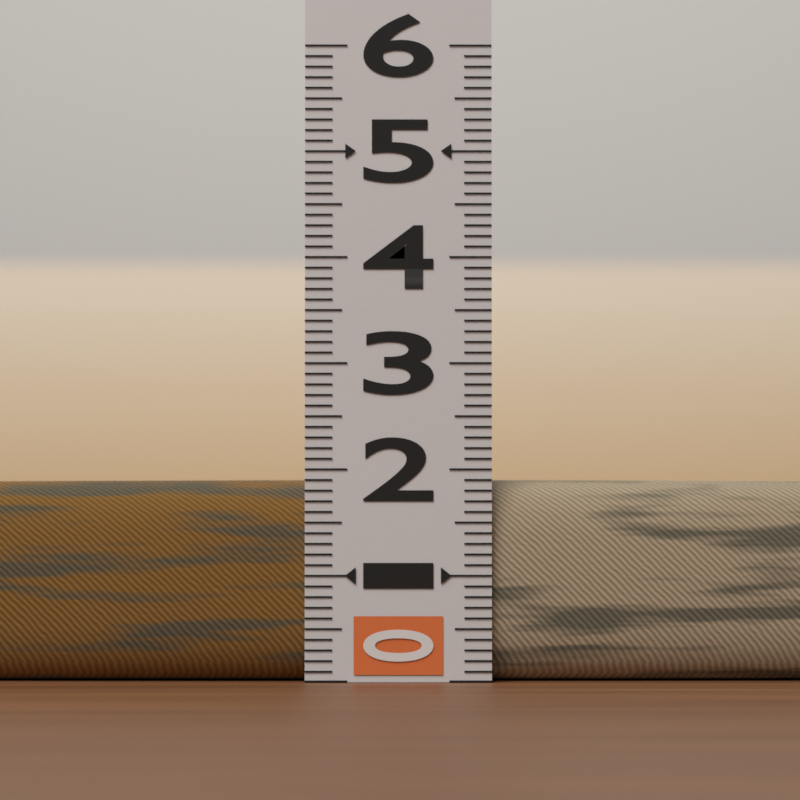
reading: 1.9 (no unit)
